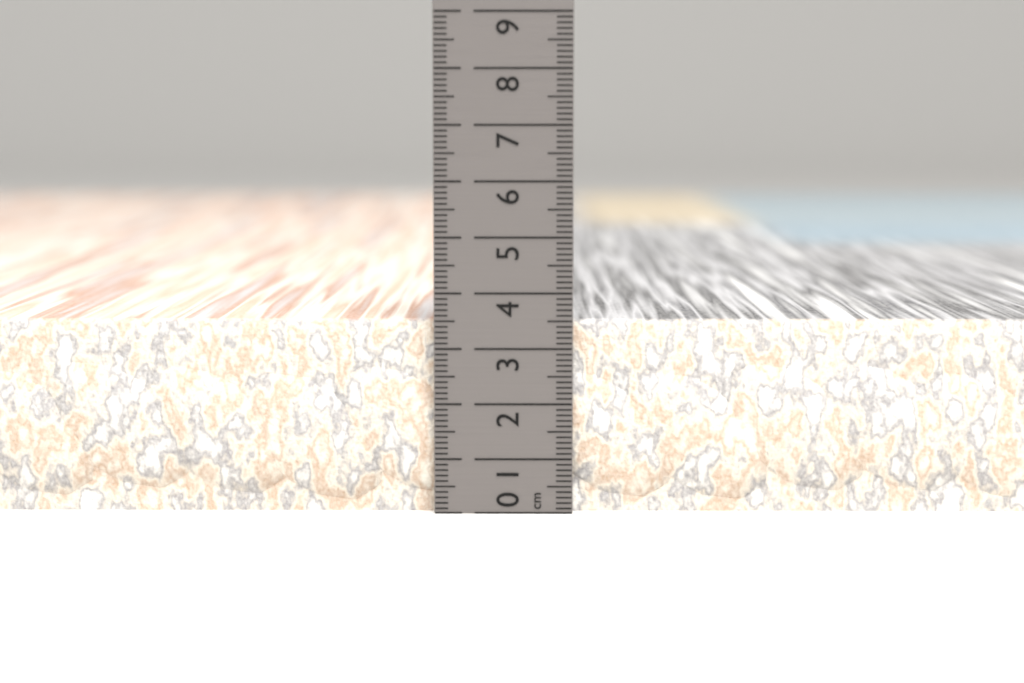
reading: 3.5 cm
